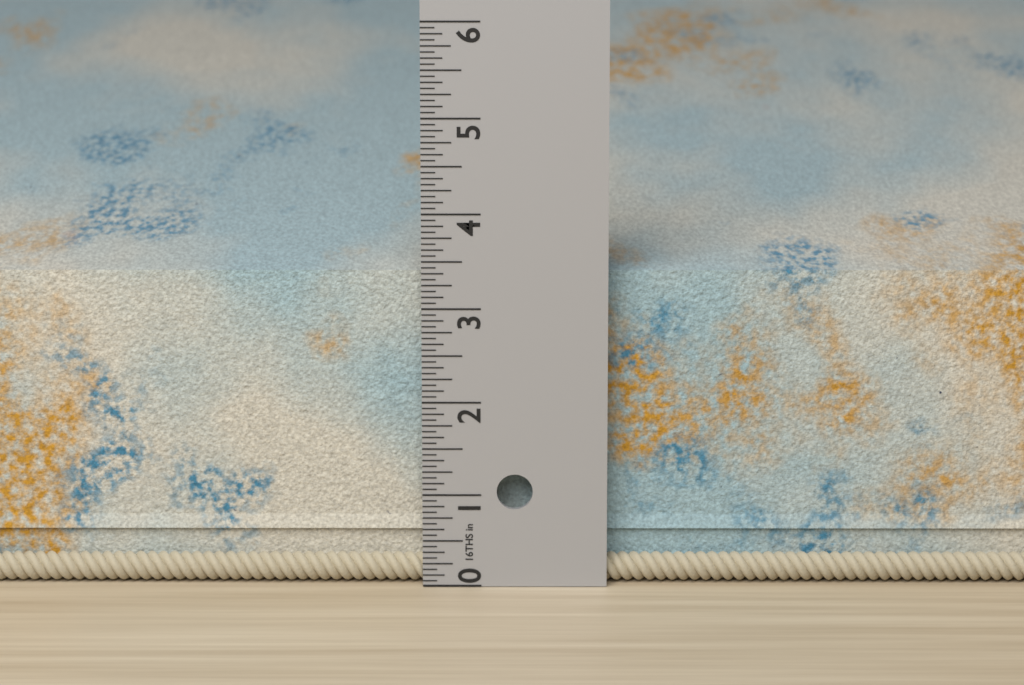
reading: 3.4375 in
